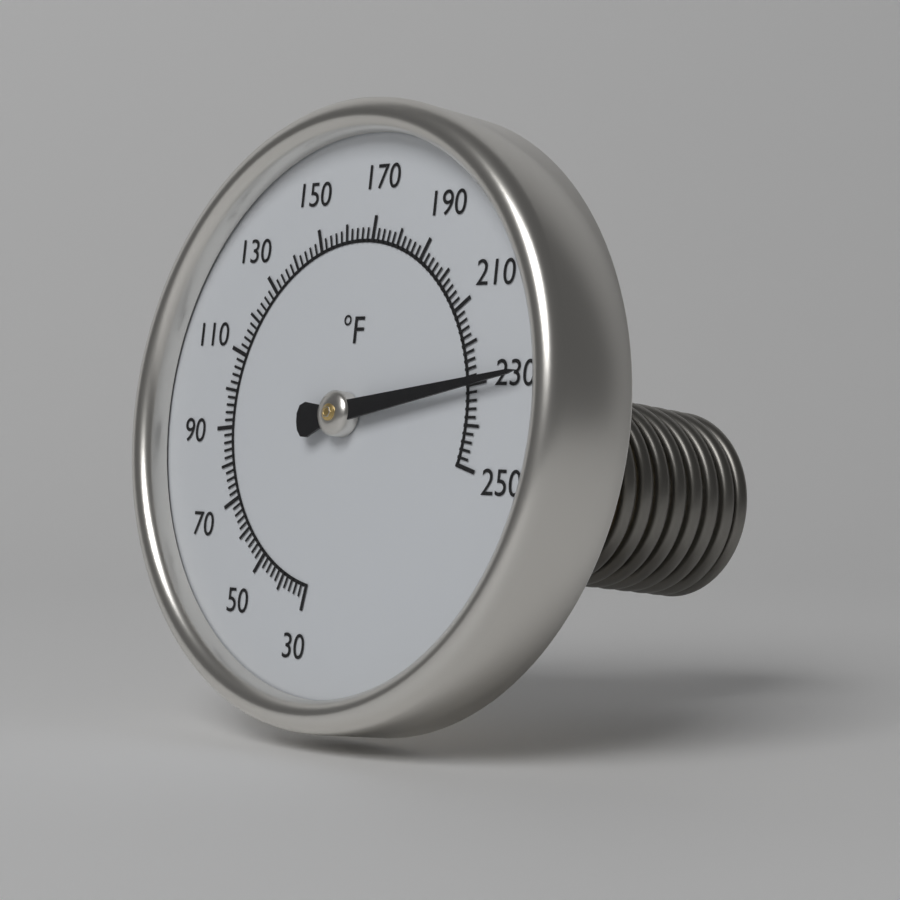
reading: 230 °F
